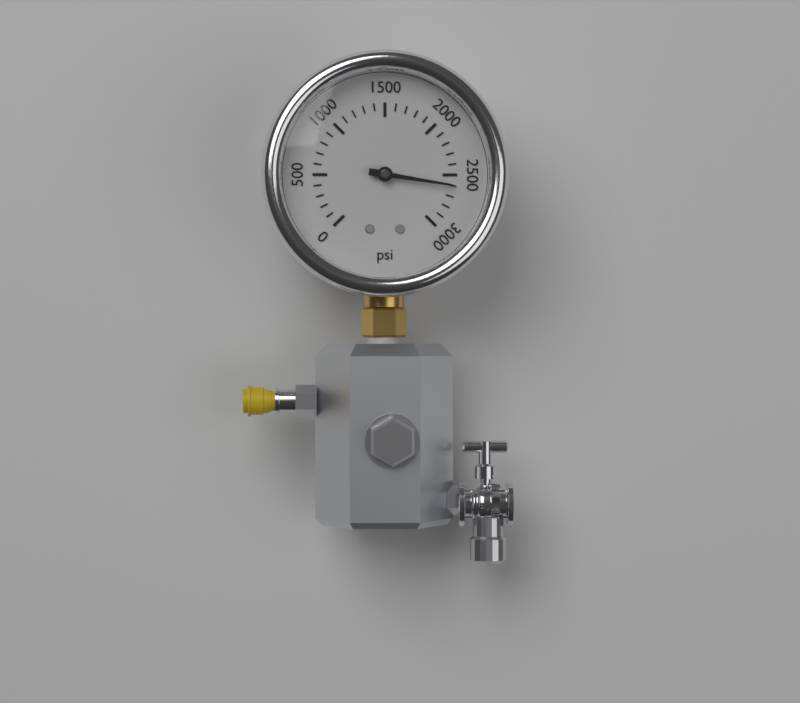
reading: 2600 psi
